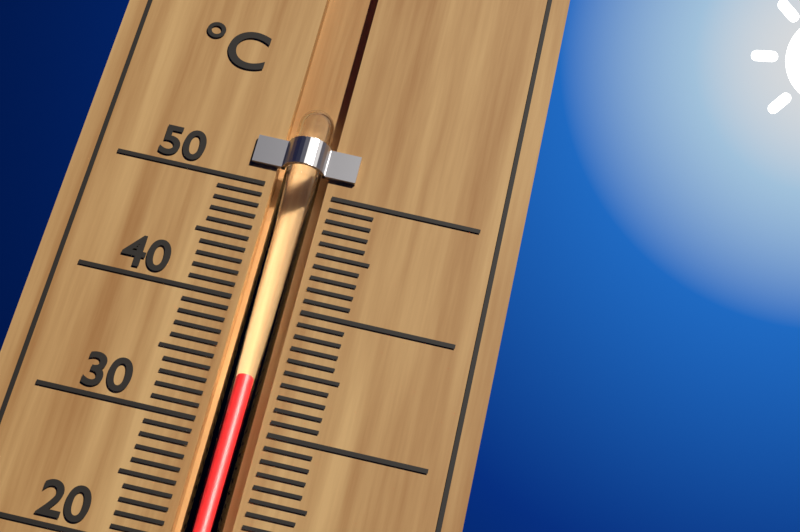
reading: 34 °C
